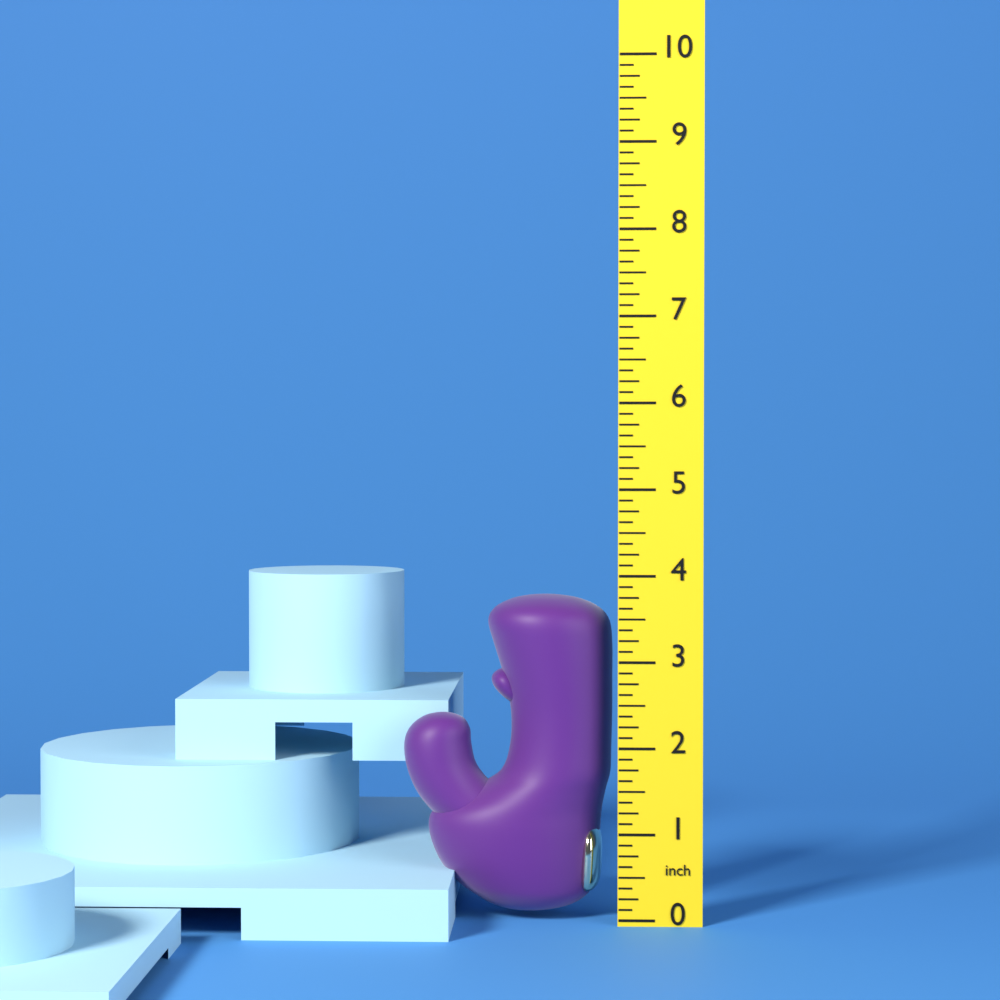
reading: 3.750 inch
